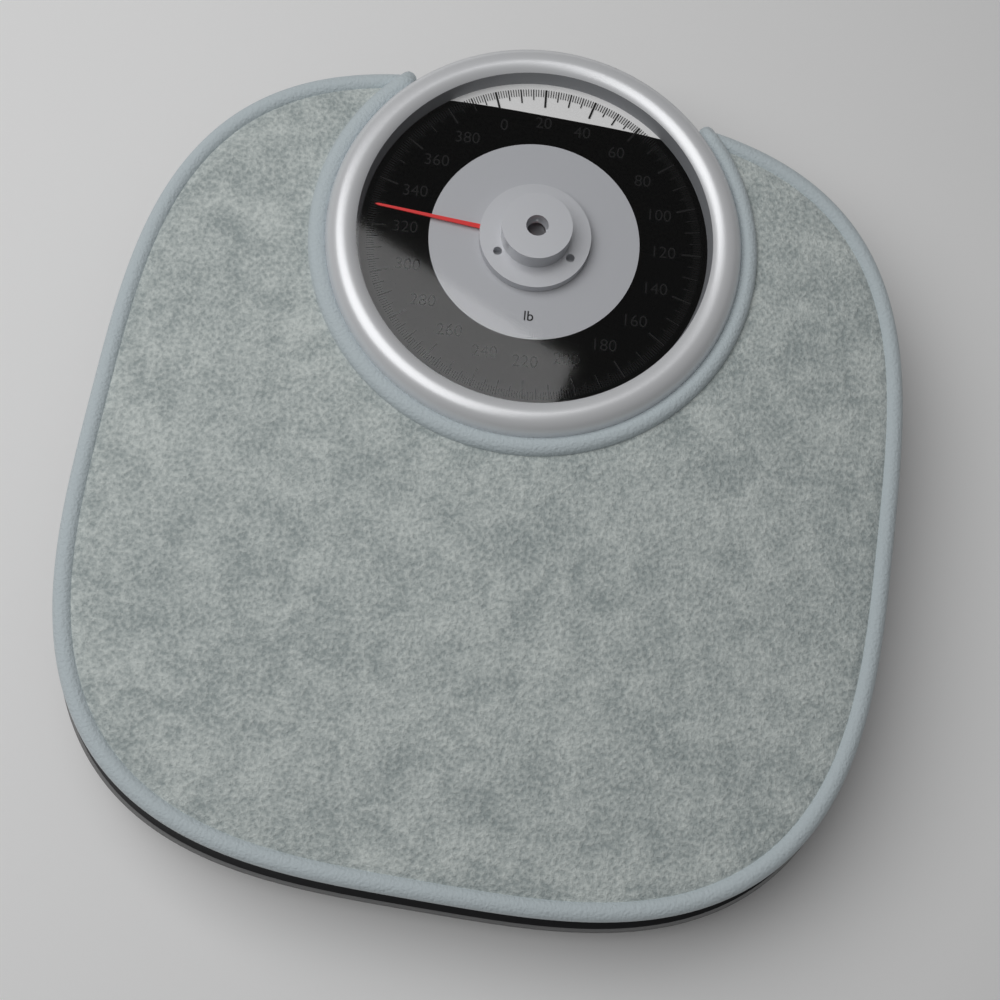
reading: 328 lb
